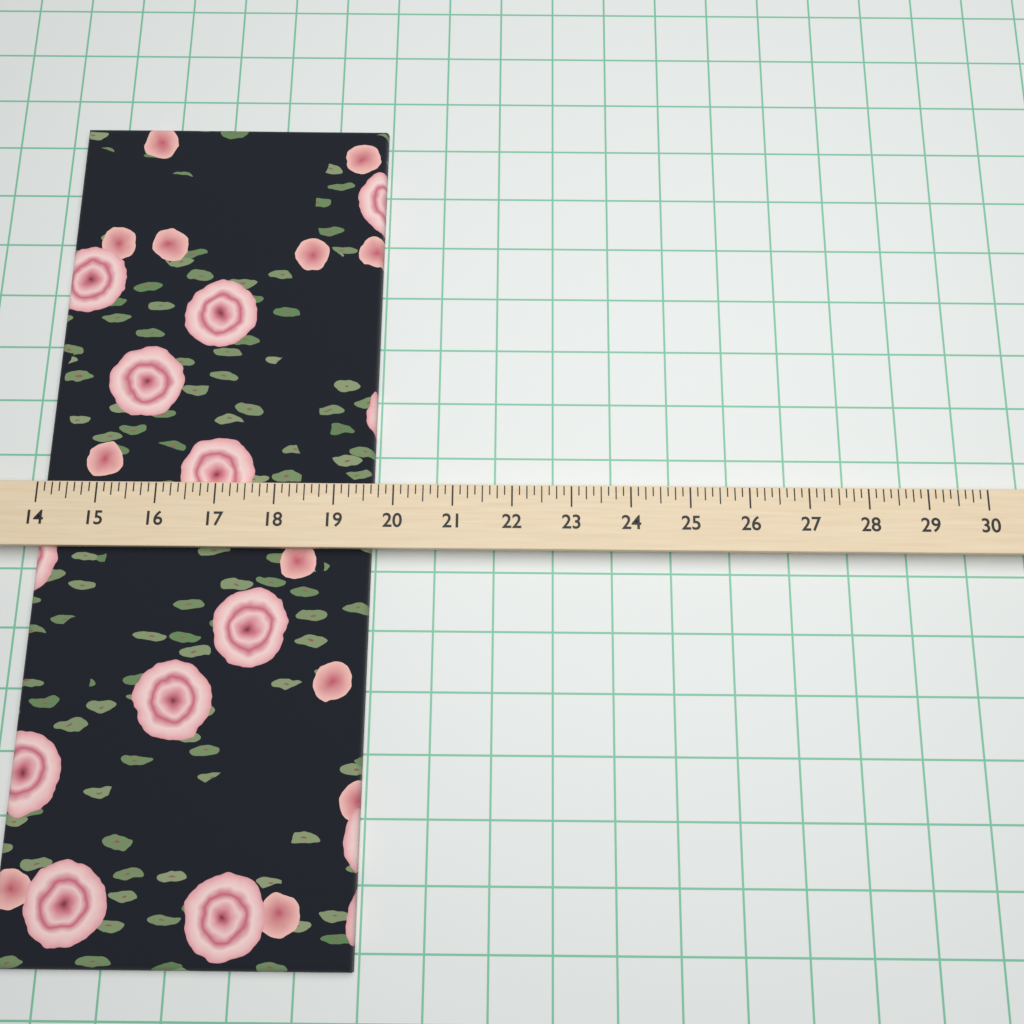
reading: 19.625 (no unit)
